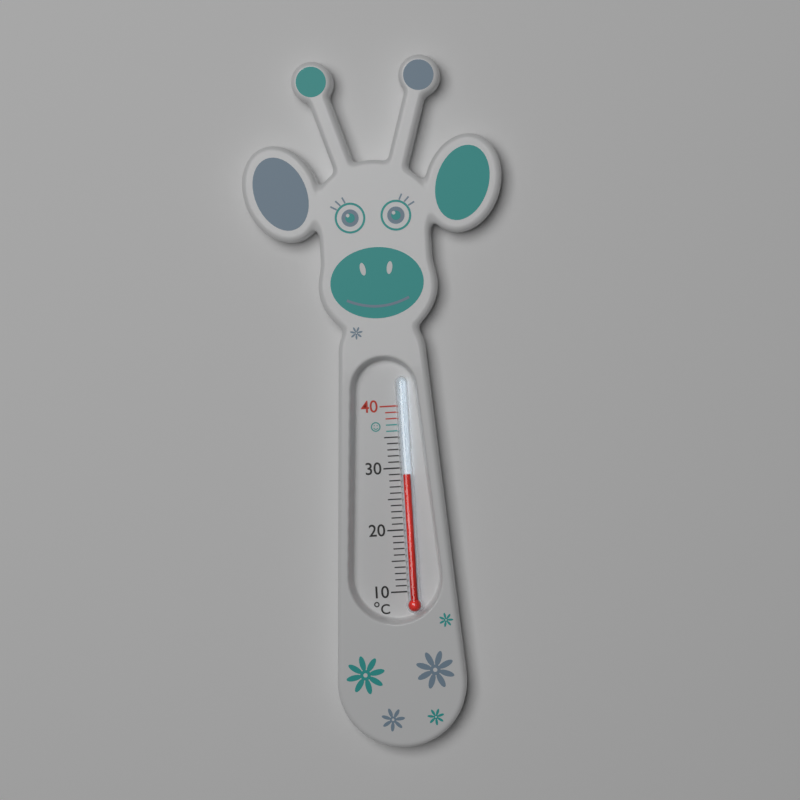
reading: 29 °C
